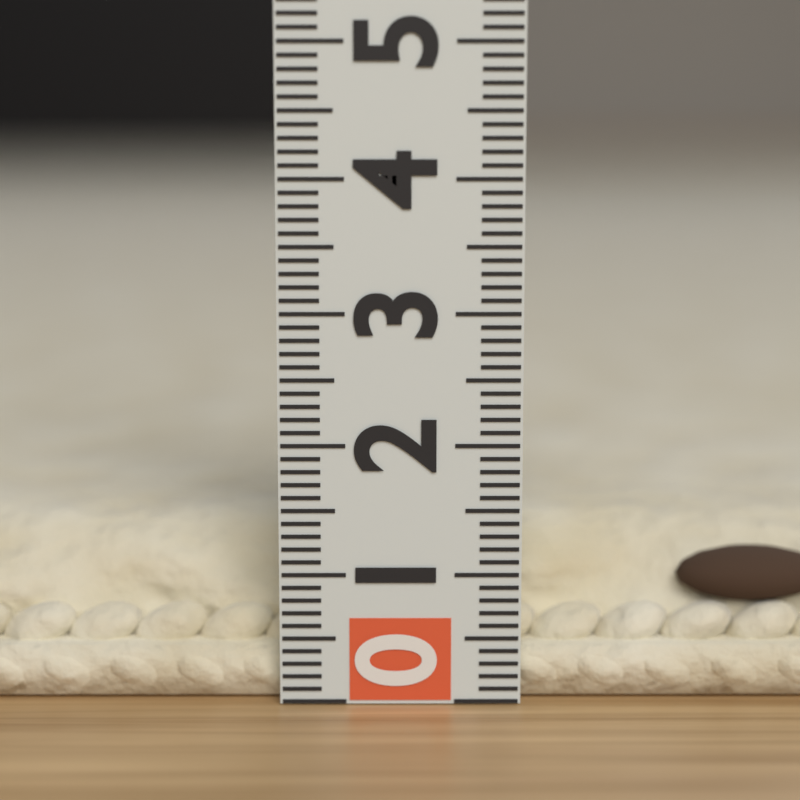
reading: 1.3 (no unit)
